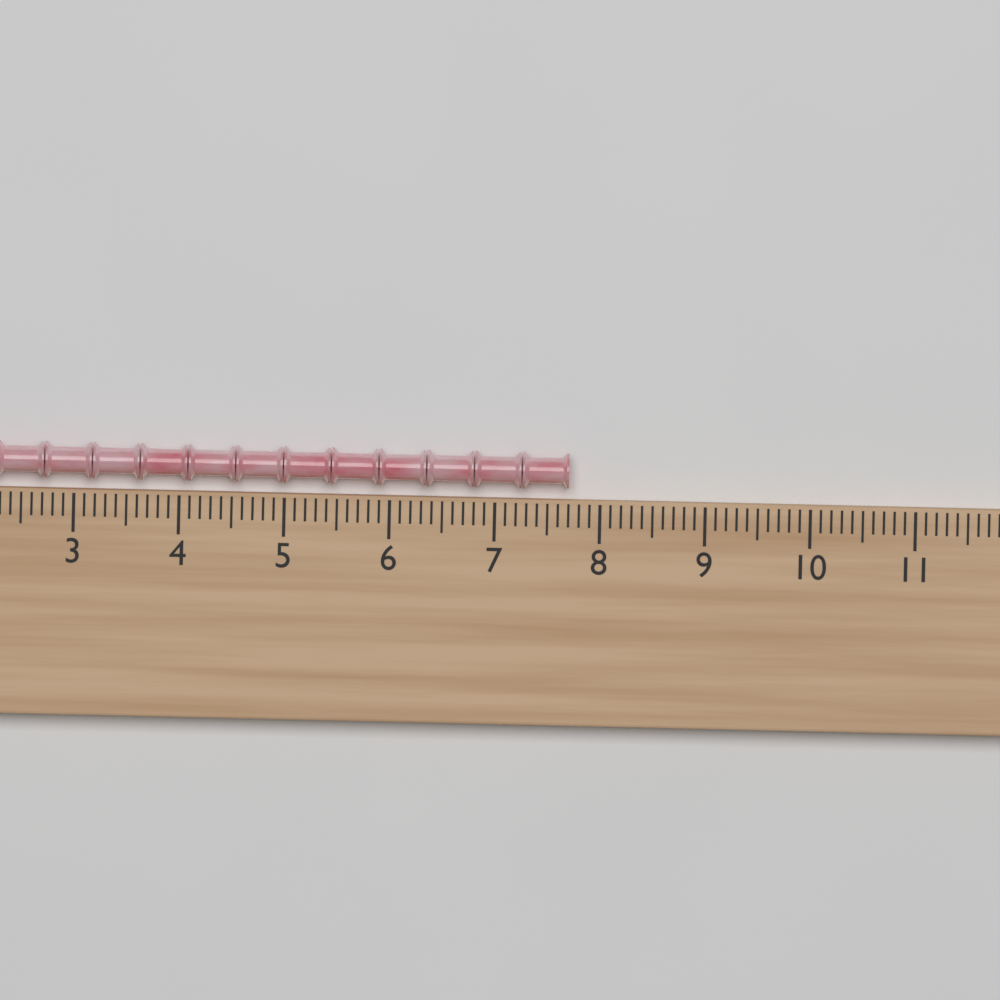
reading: 7.7 (no unit)
